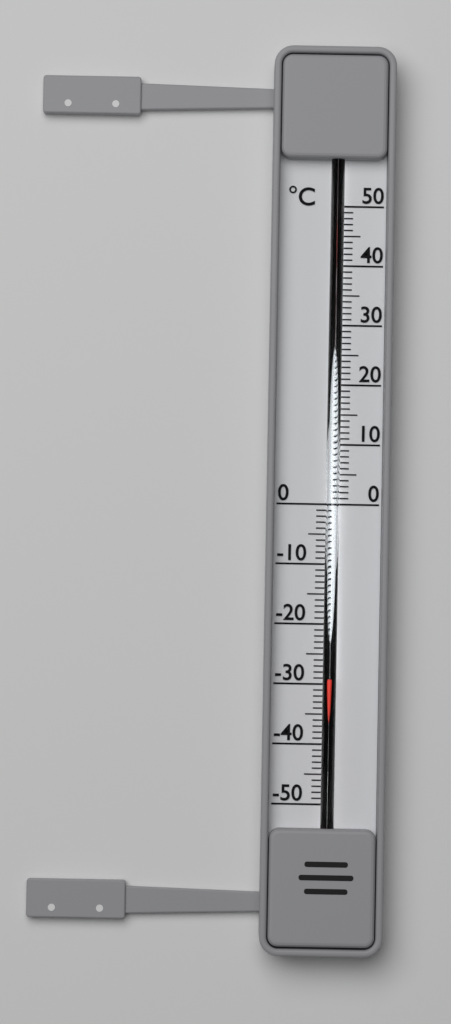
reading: -29 °C
